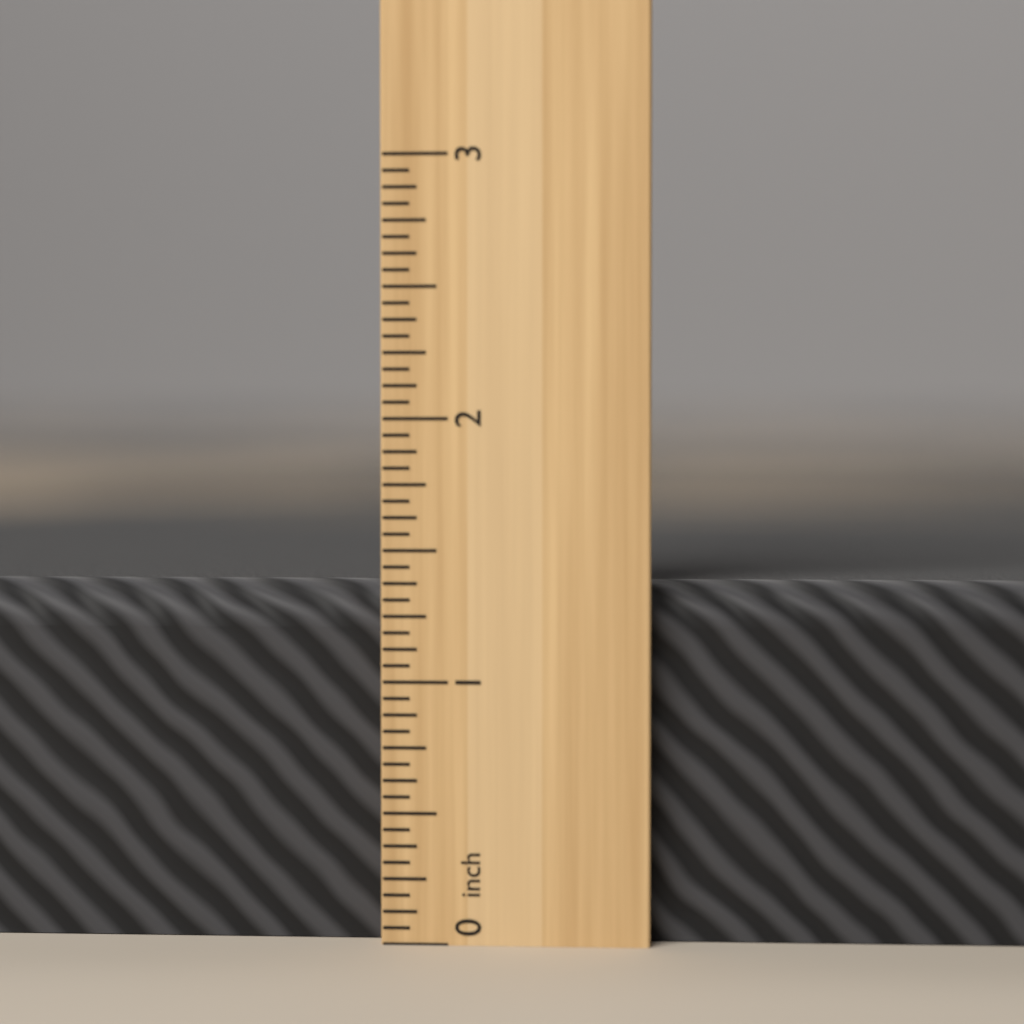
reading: 1.3750 inch
